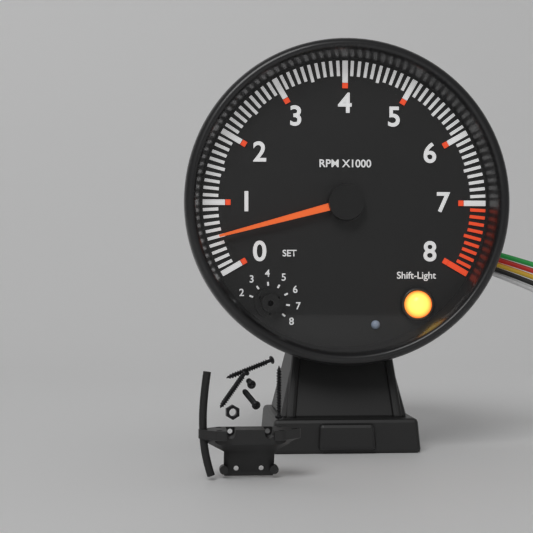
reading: 500 RPM
